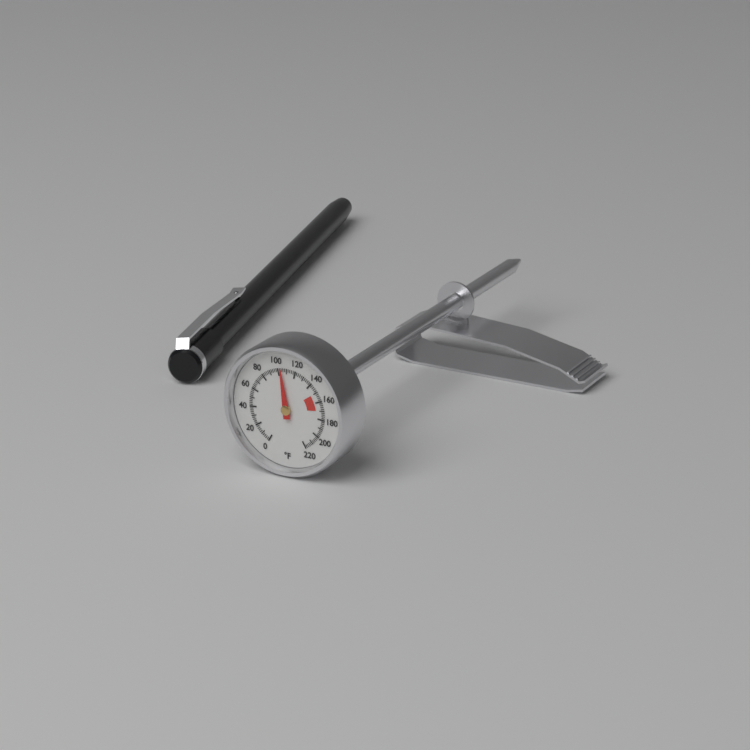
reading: 104 °F
